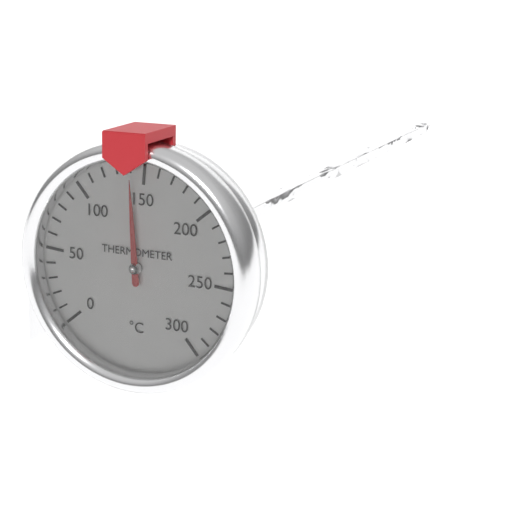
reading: 140 °C
